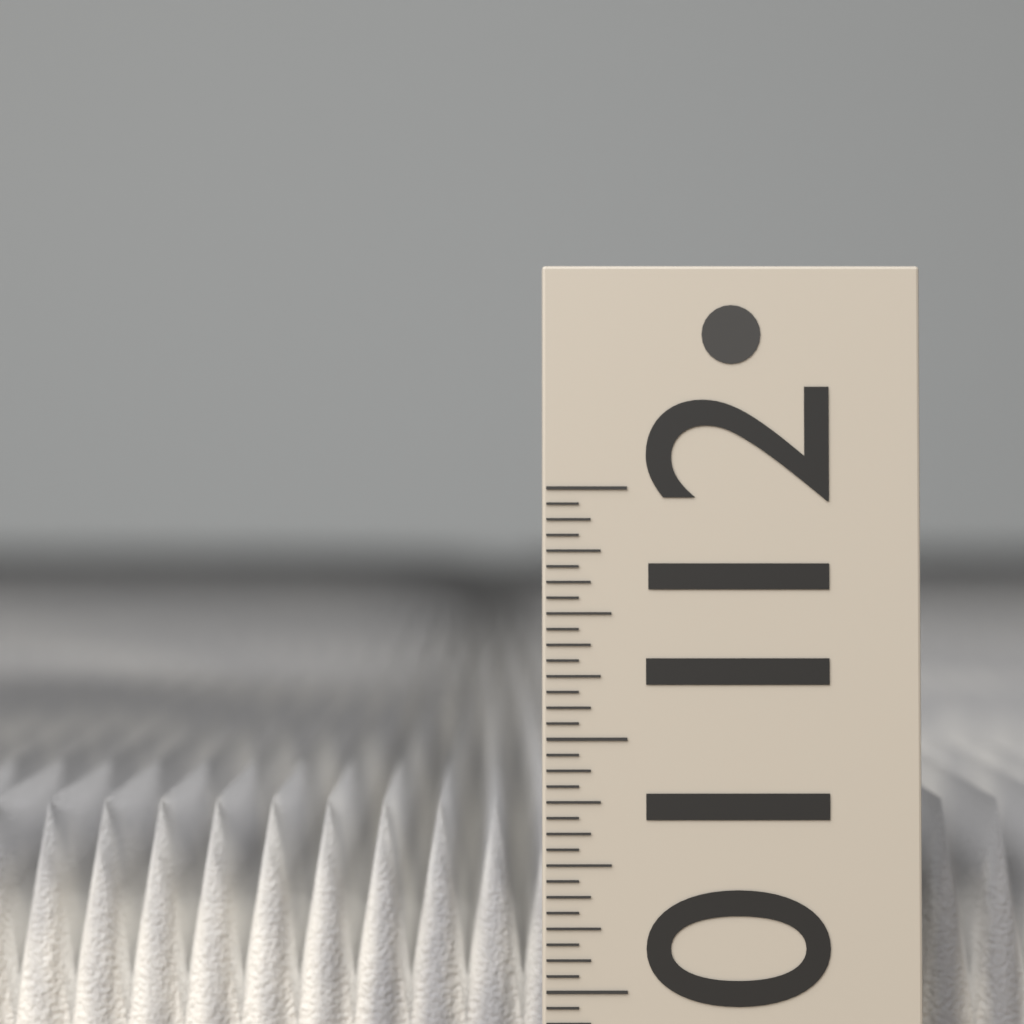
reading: 10.6875 (no unit)
